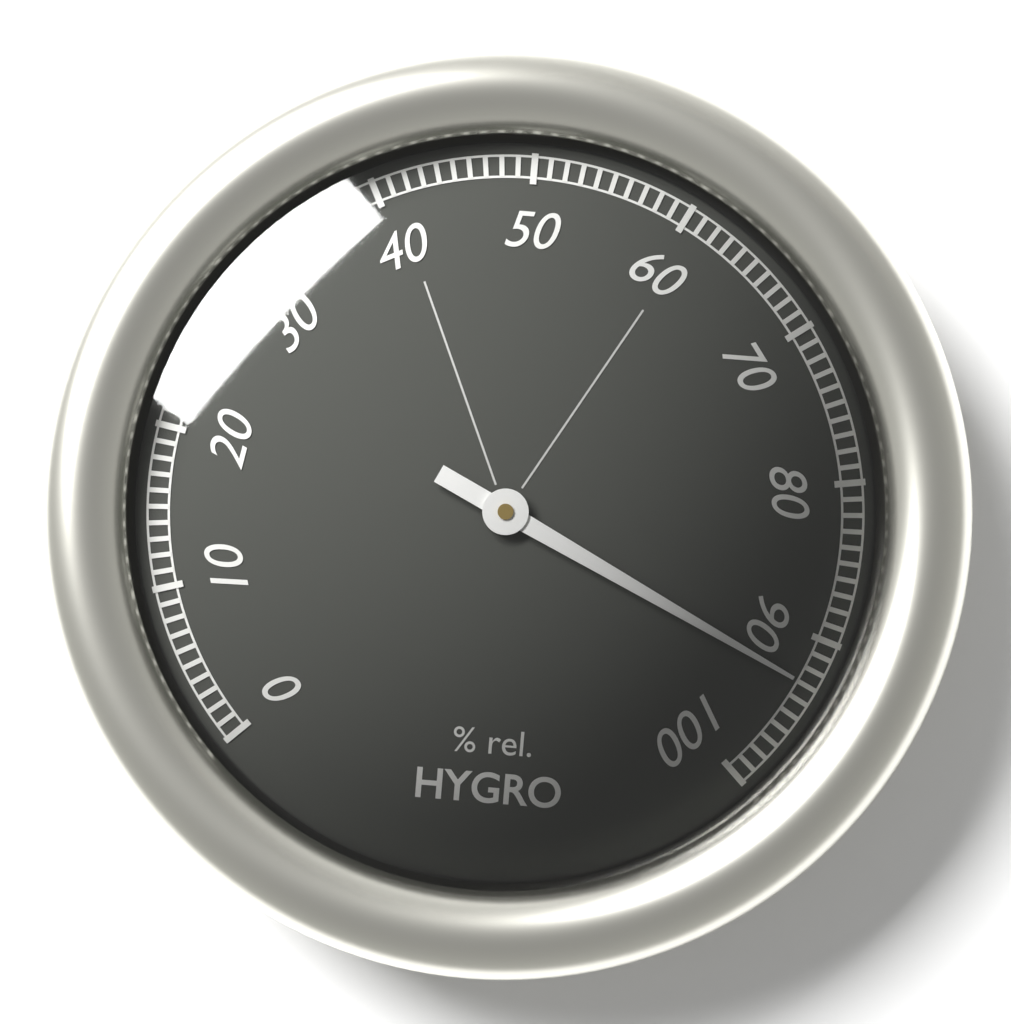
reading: 93 %
